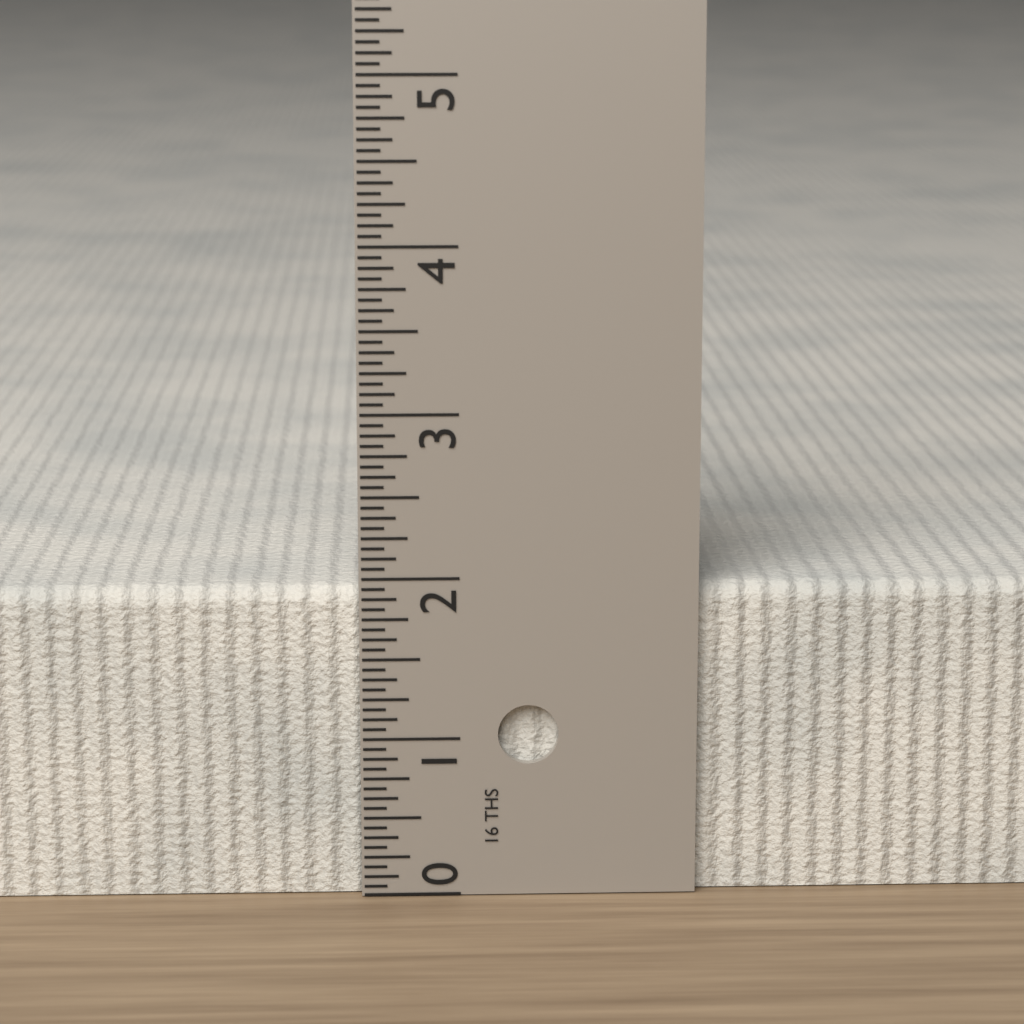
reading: 1.9375 in
